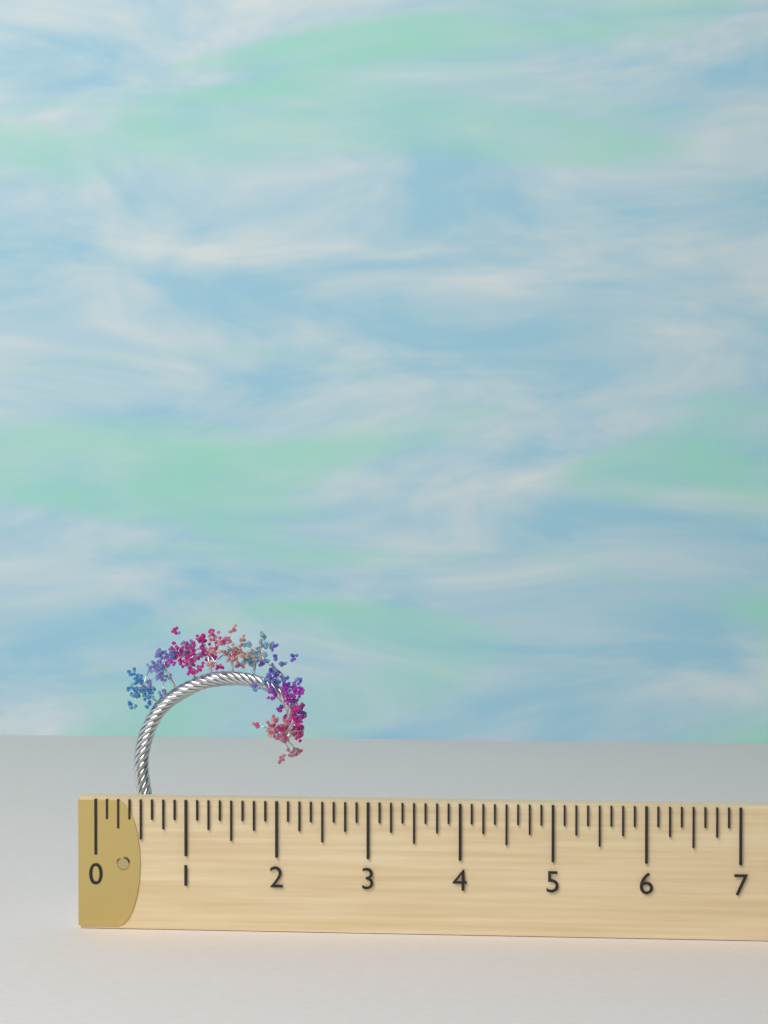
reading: 2.250 (no unit)
